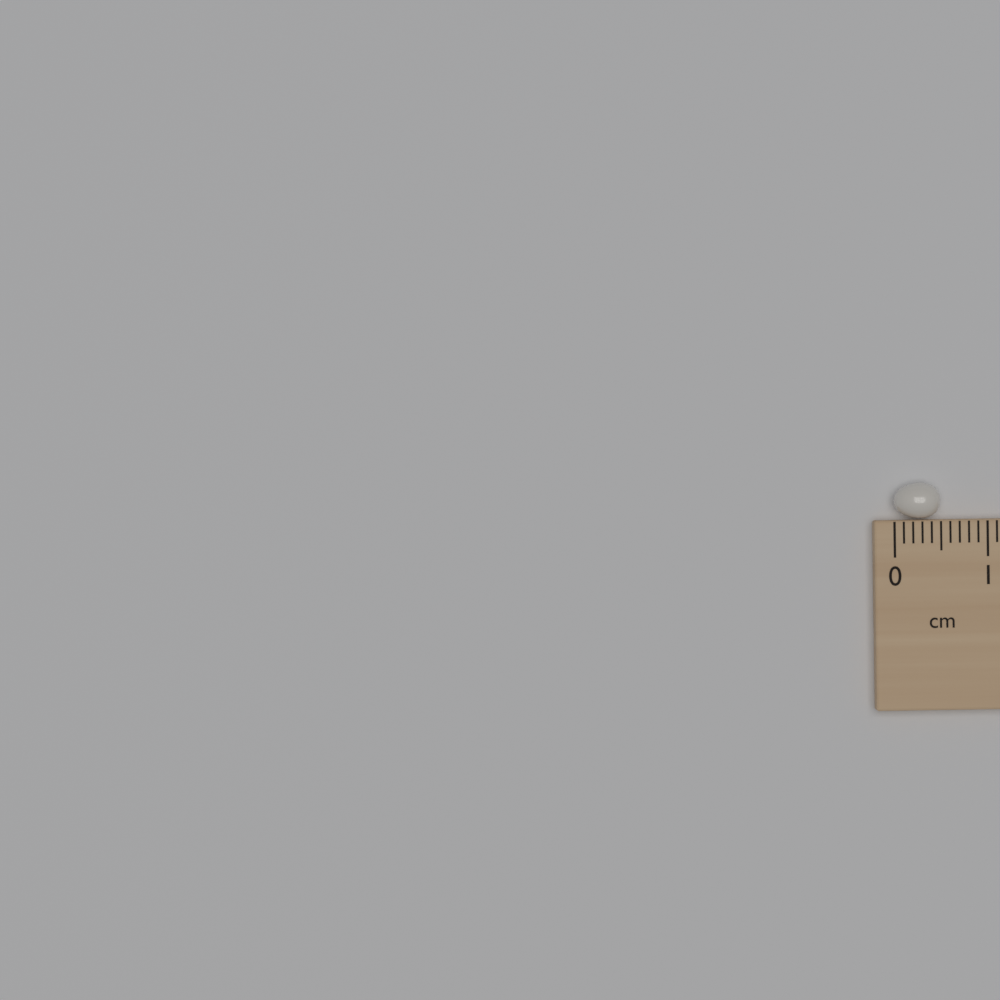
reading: 0.5 cm
